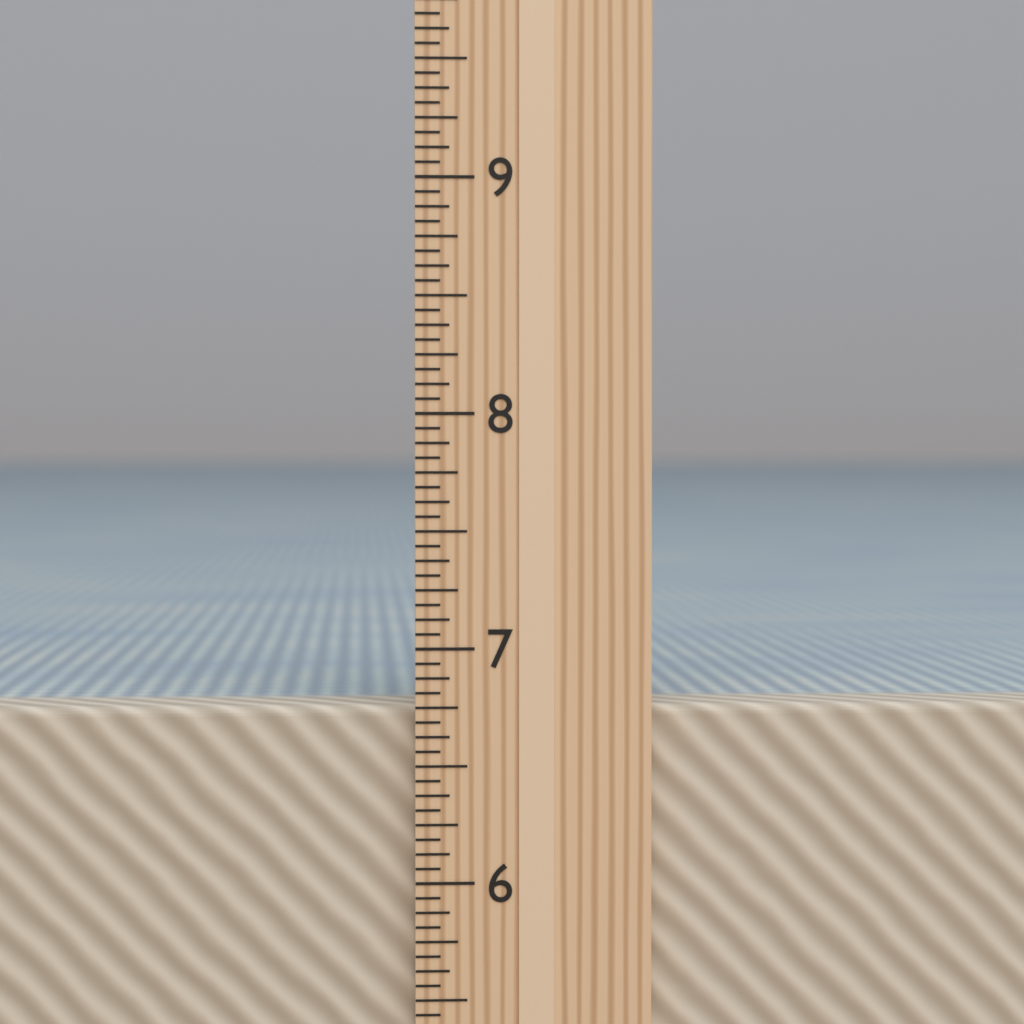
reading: 6.7500 in
